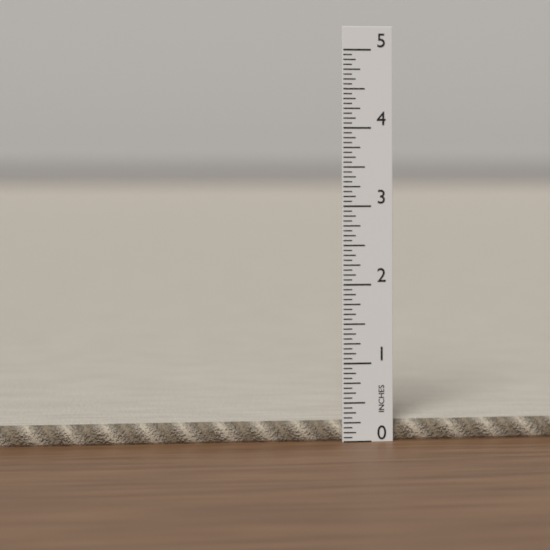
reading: 0.2500 in
